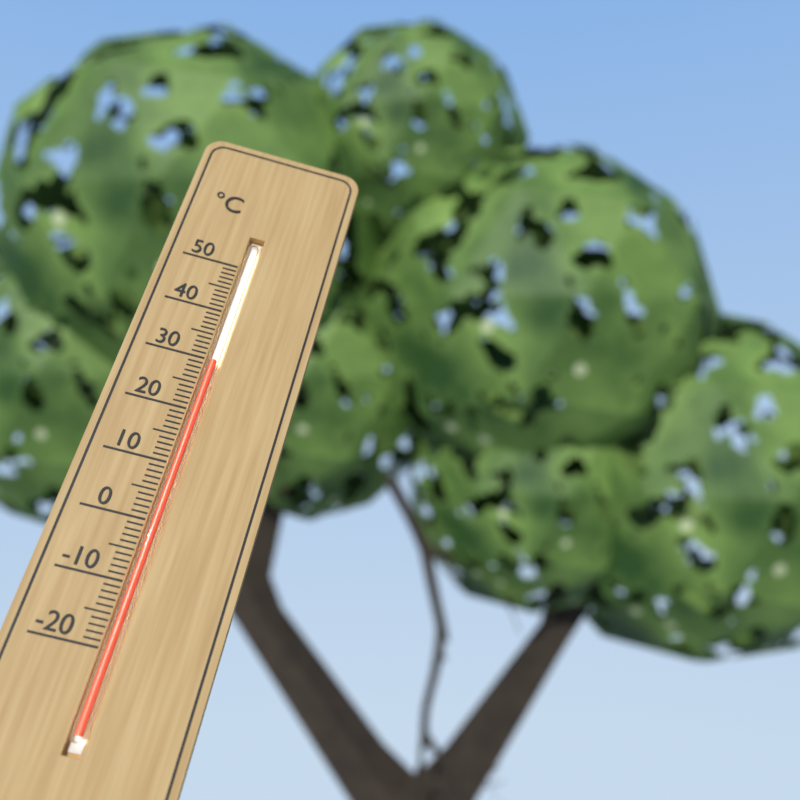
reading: 30 °C
